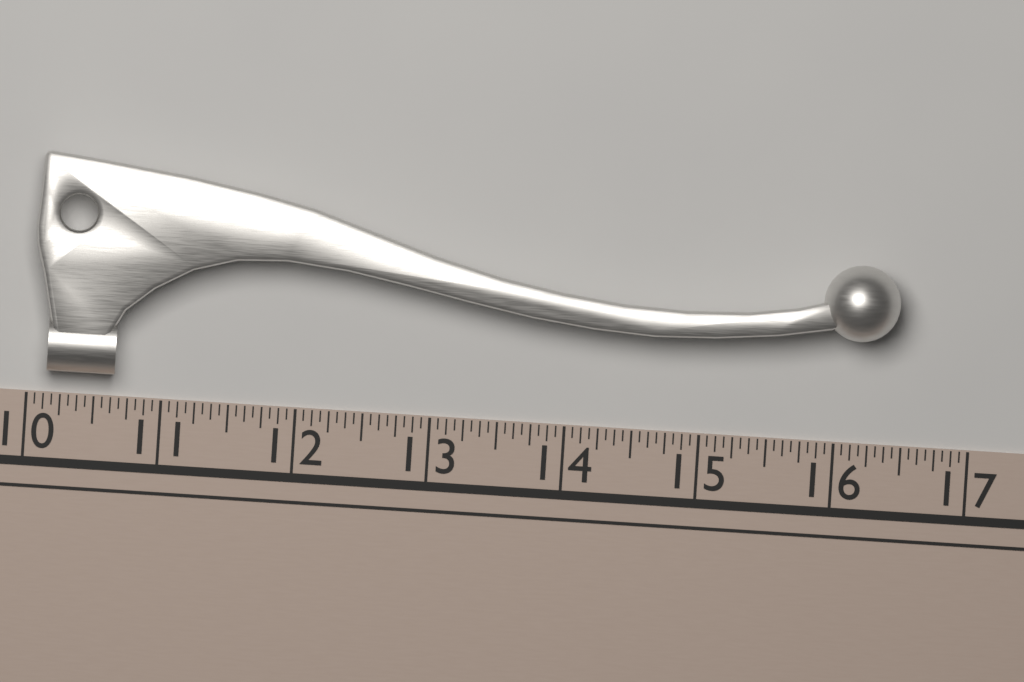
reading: 16.4375 (no unit)
